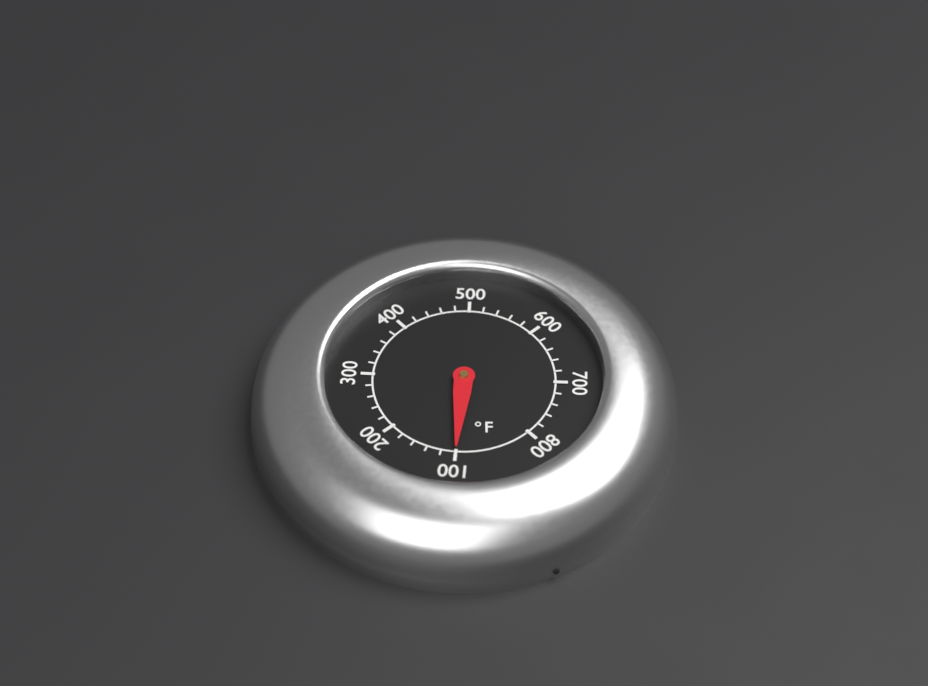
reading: 100 °F
